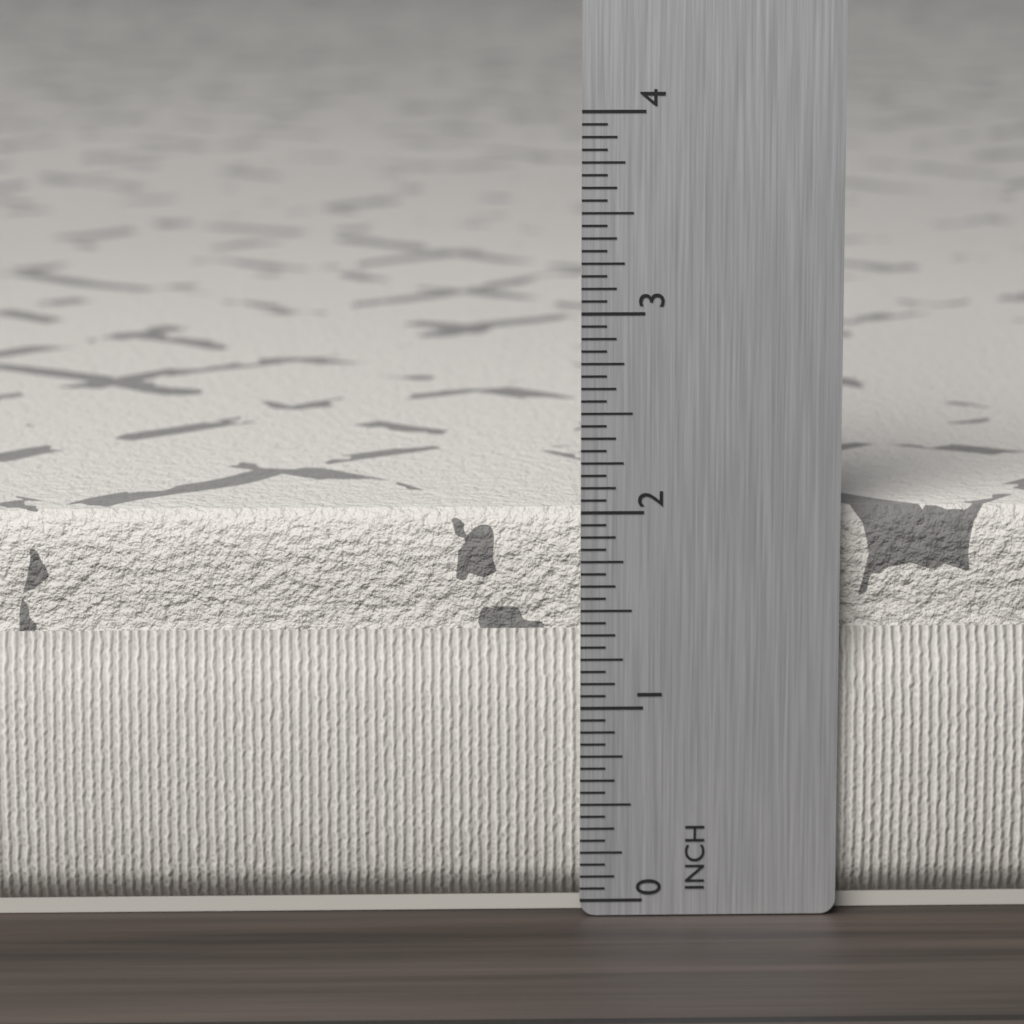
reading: 2.0000 in
